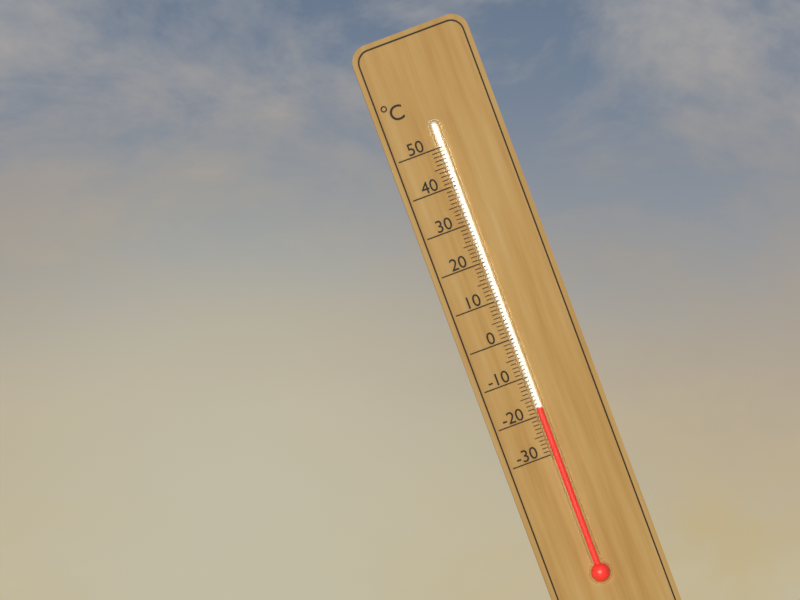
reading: -18 °C
